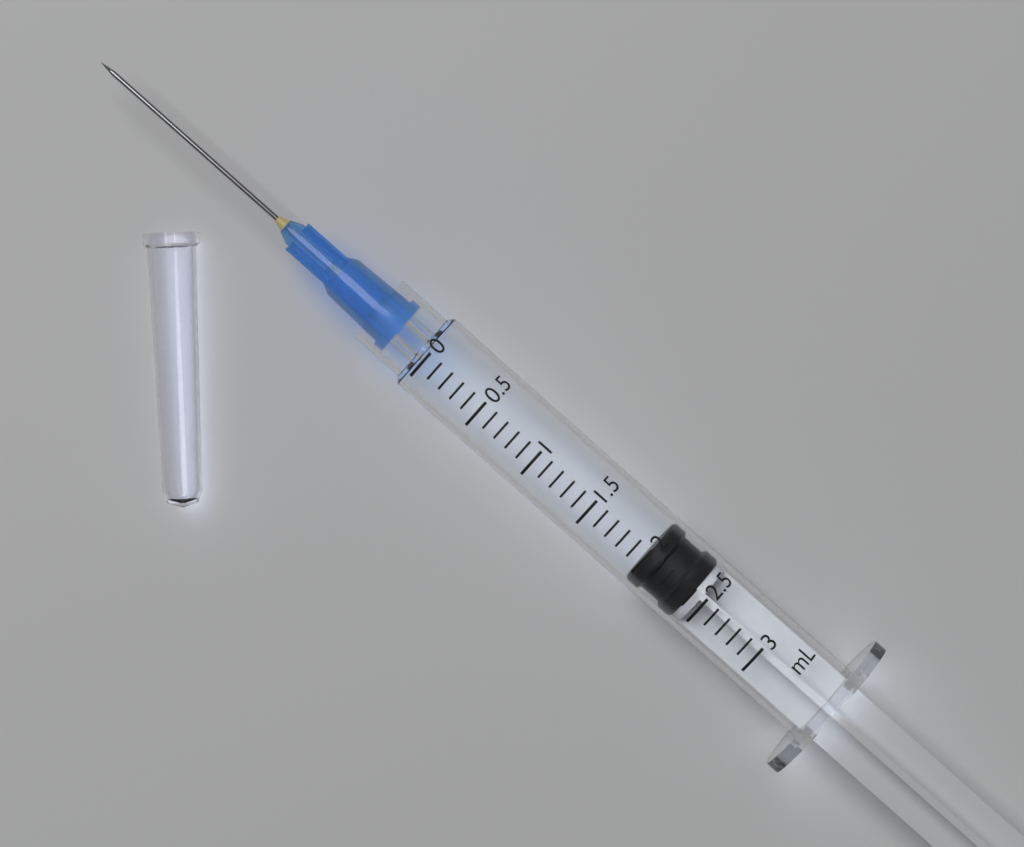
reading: 2.0 mL
